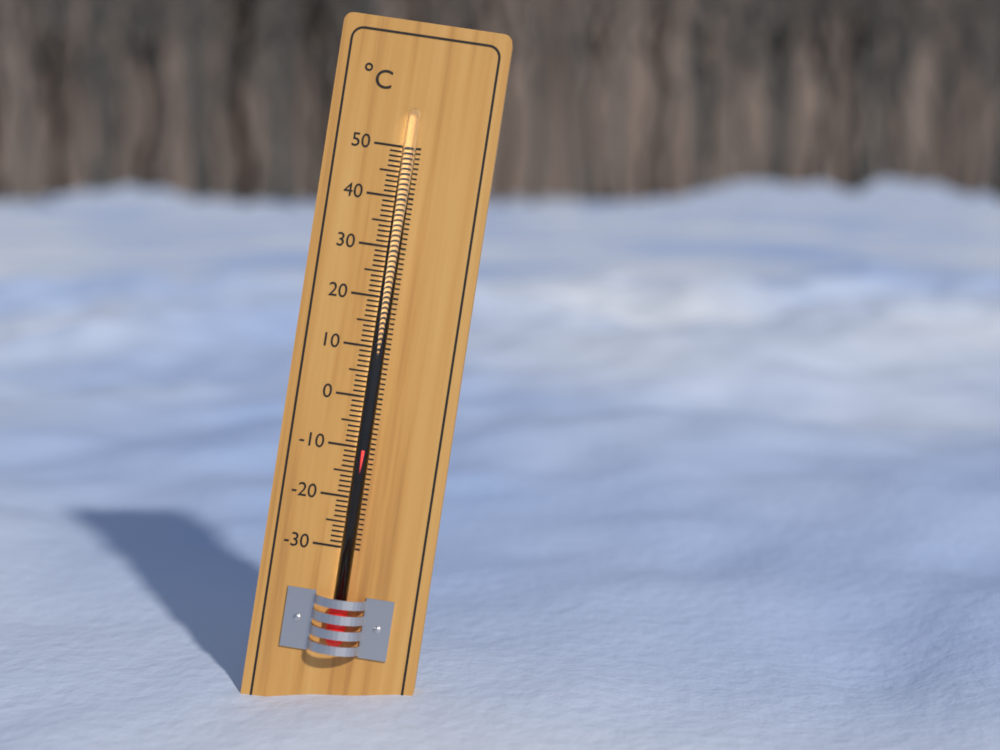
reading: -10 °C
